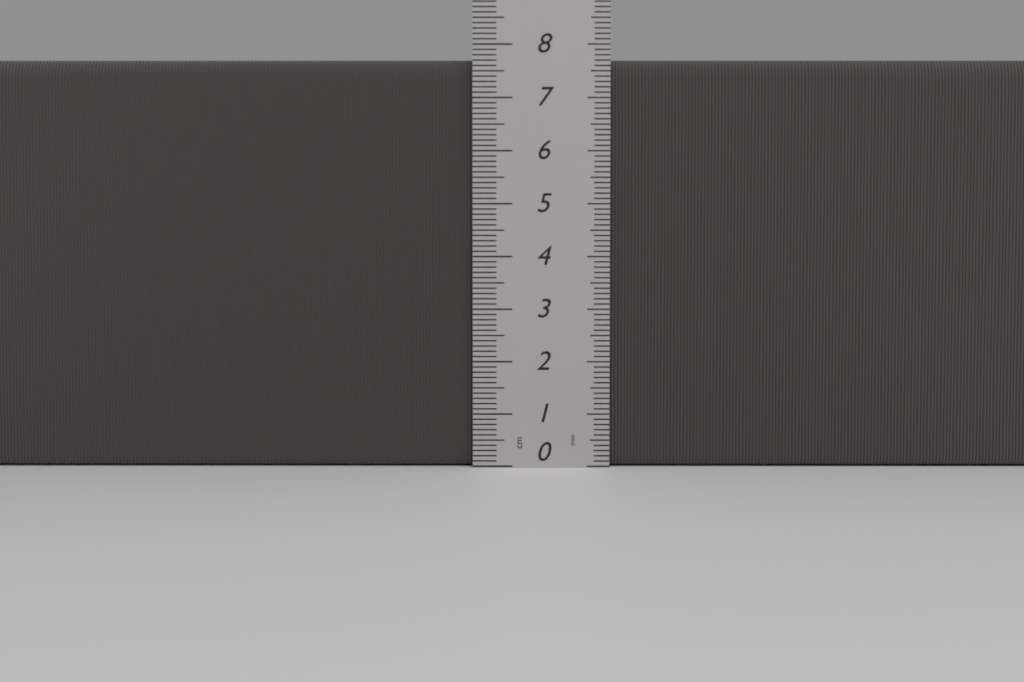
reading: 7.7 cm
